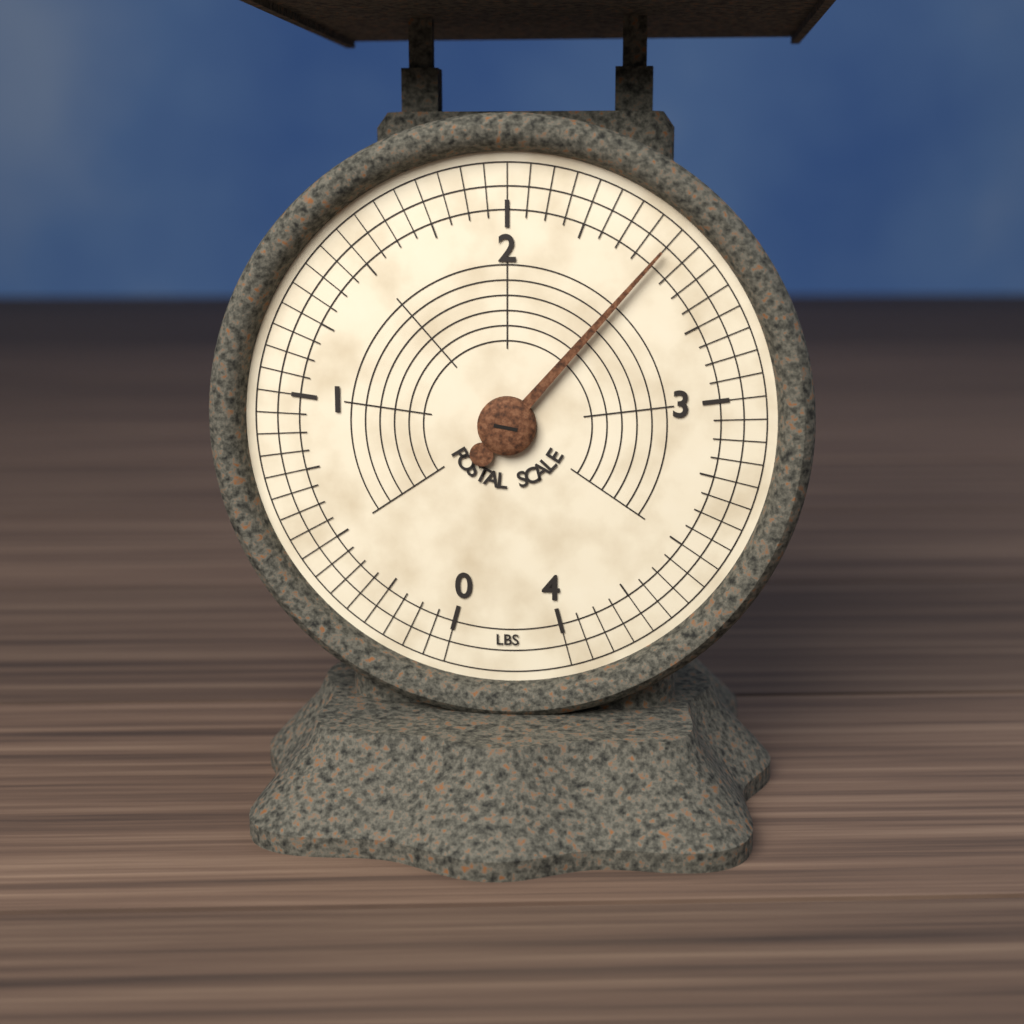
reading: 2.5000 lbs
